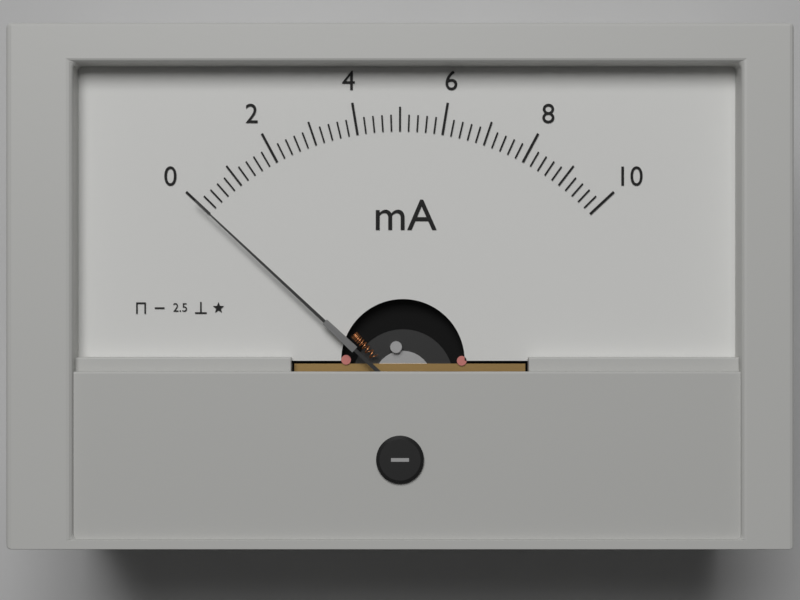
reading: 0.0 mA
